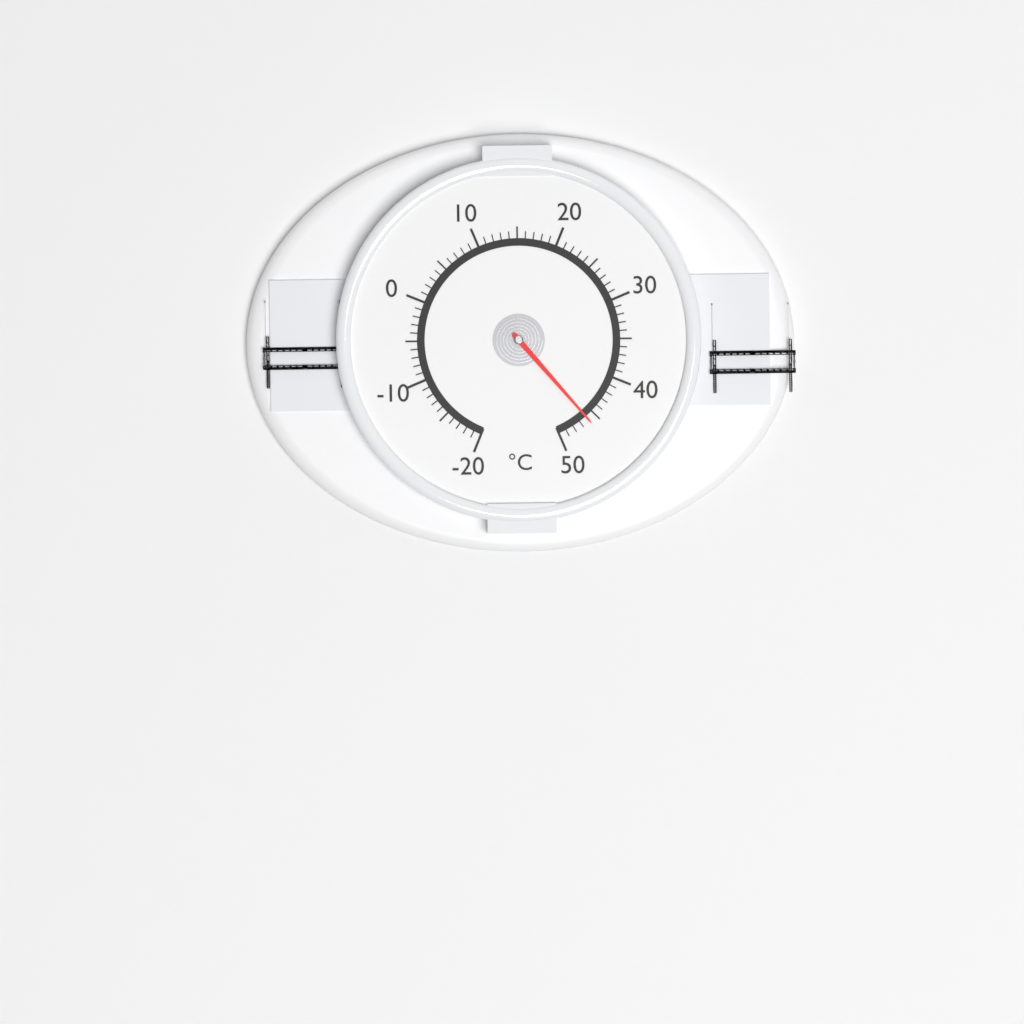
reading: 46 °C
